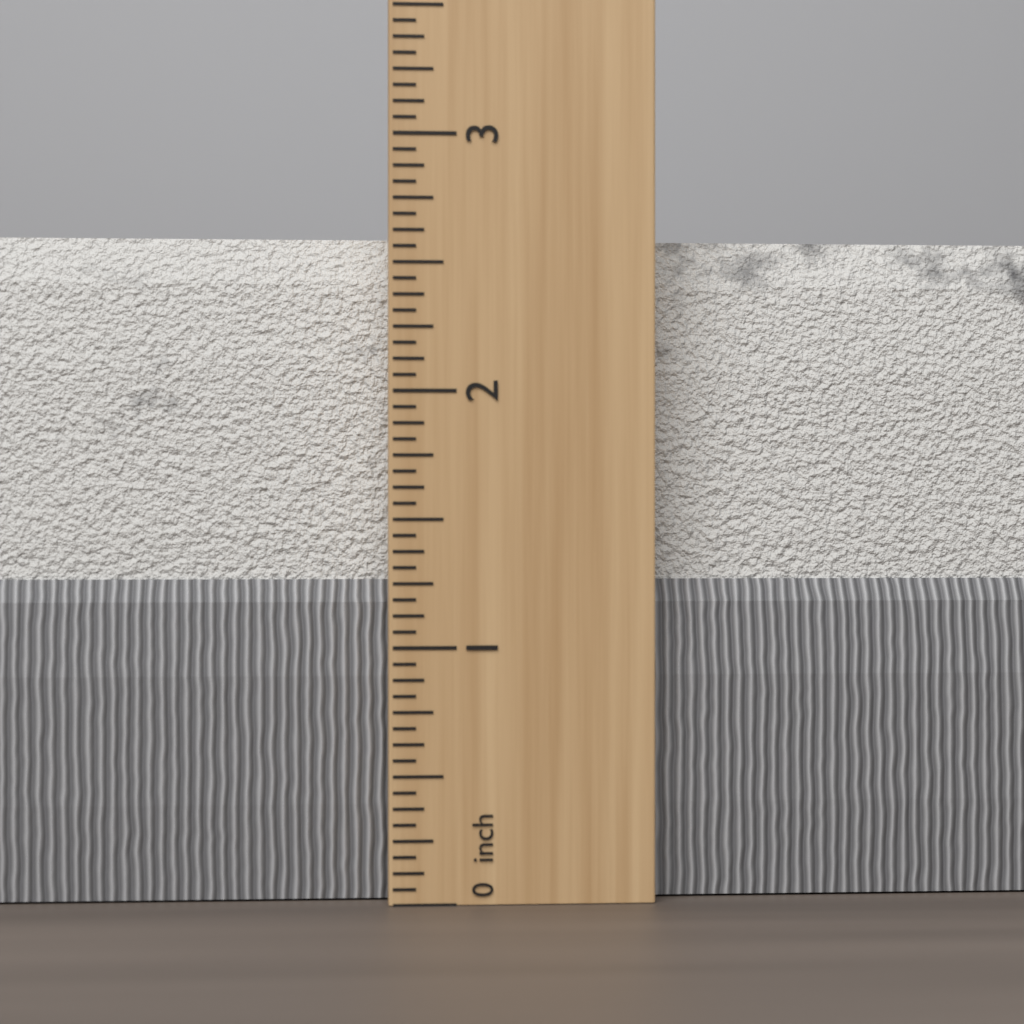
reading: 2.6250 inch
